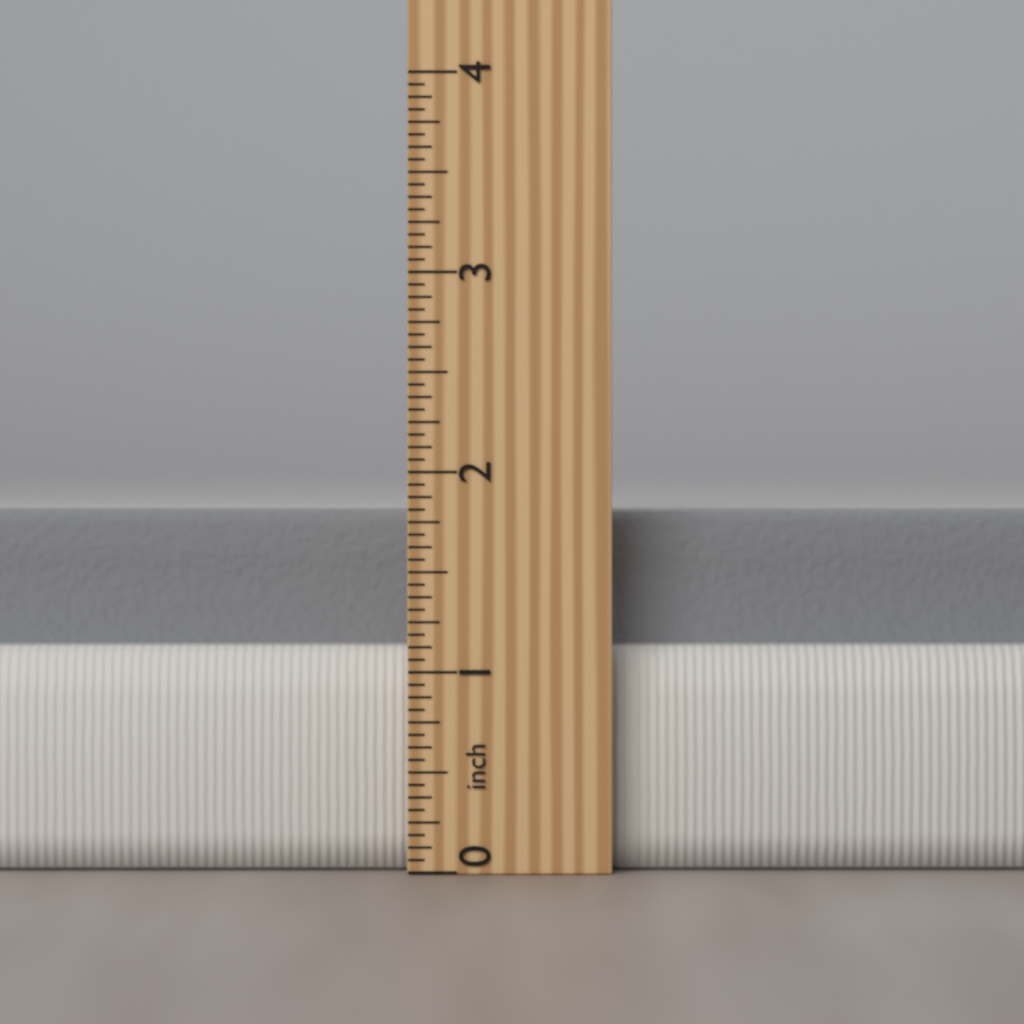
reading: 1.8125 inch
